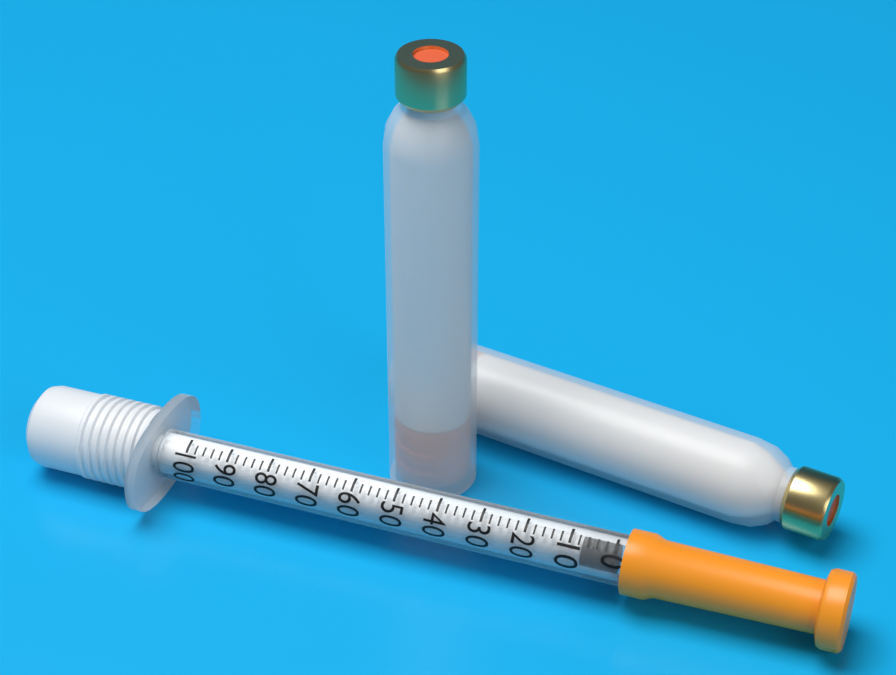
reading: 0 (no unit)
